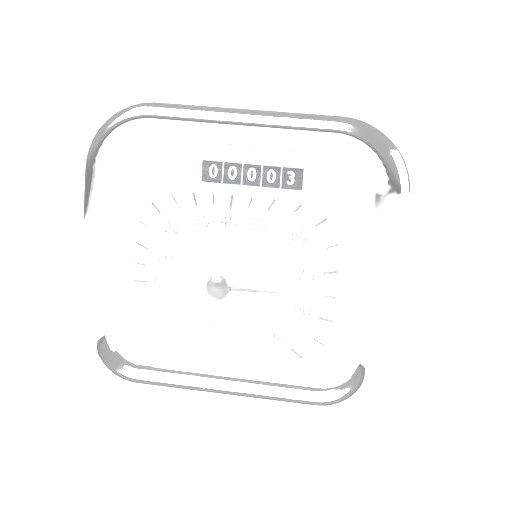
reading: 75 km/h
